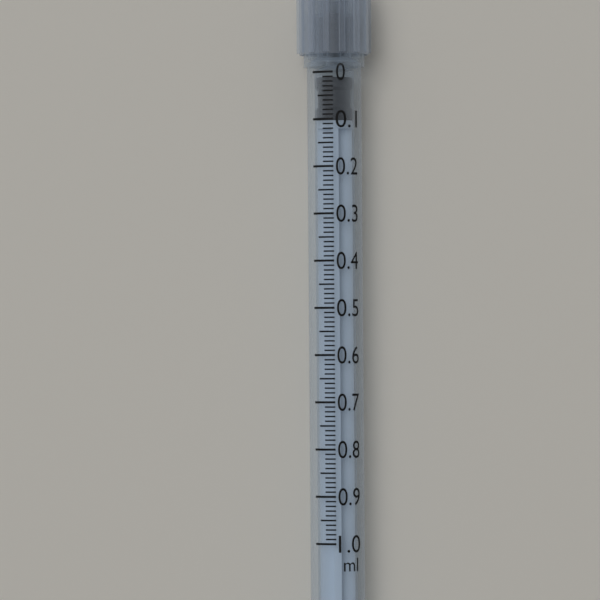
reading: 0.01 ml
